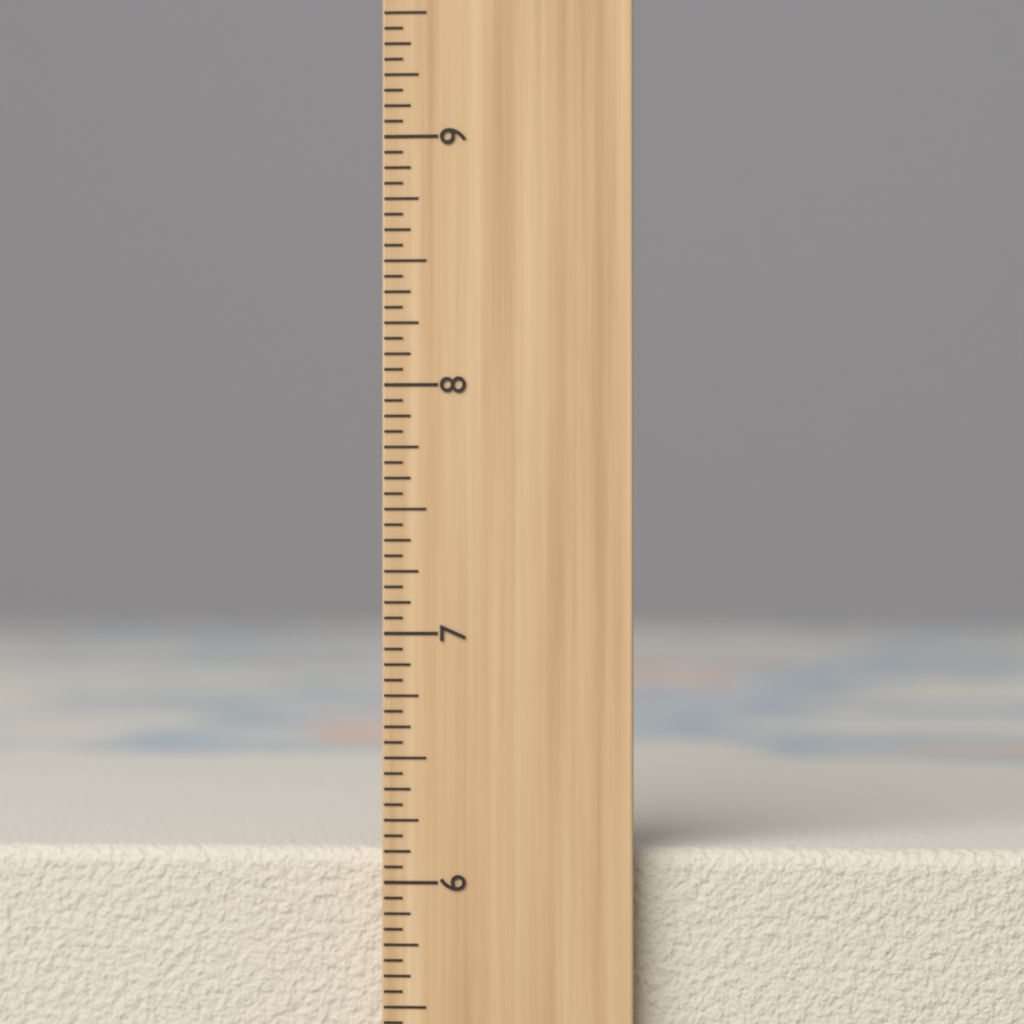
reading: 6.1250 inch
